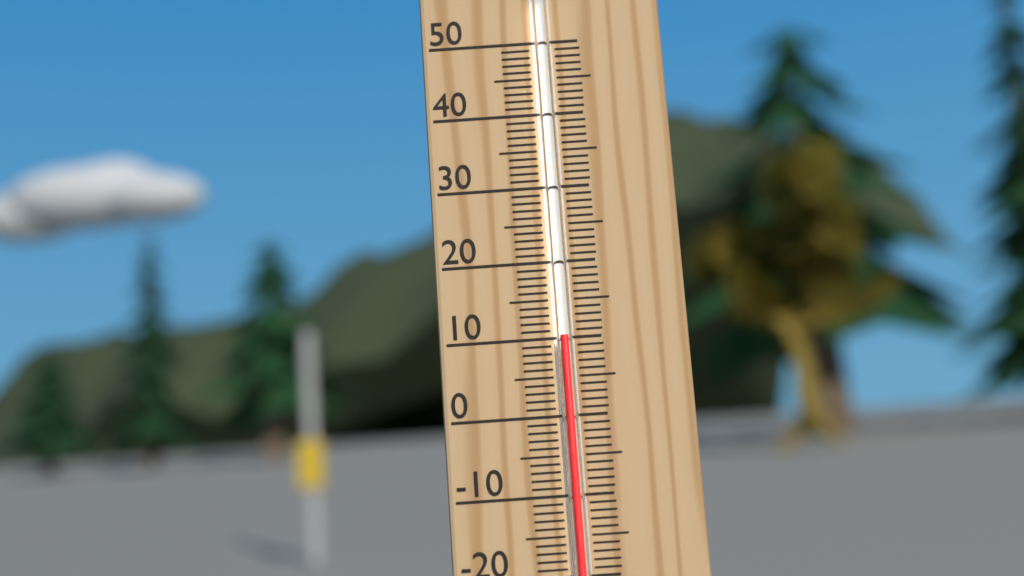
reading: 10 °C
